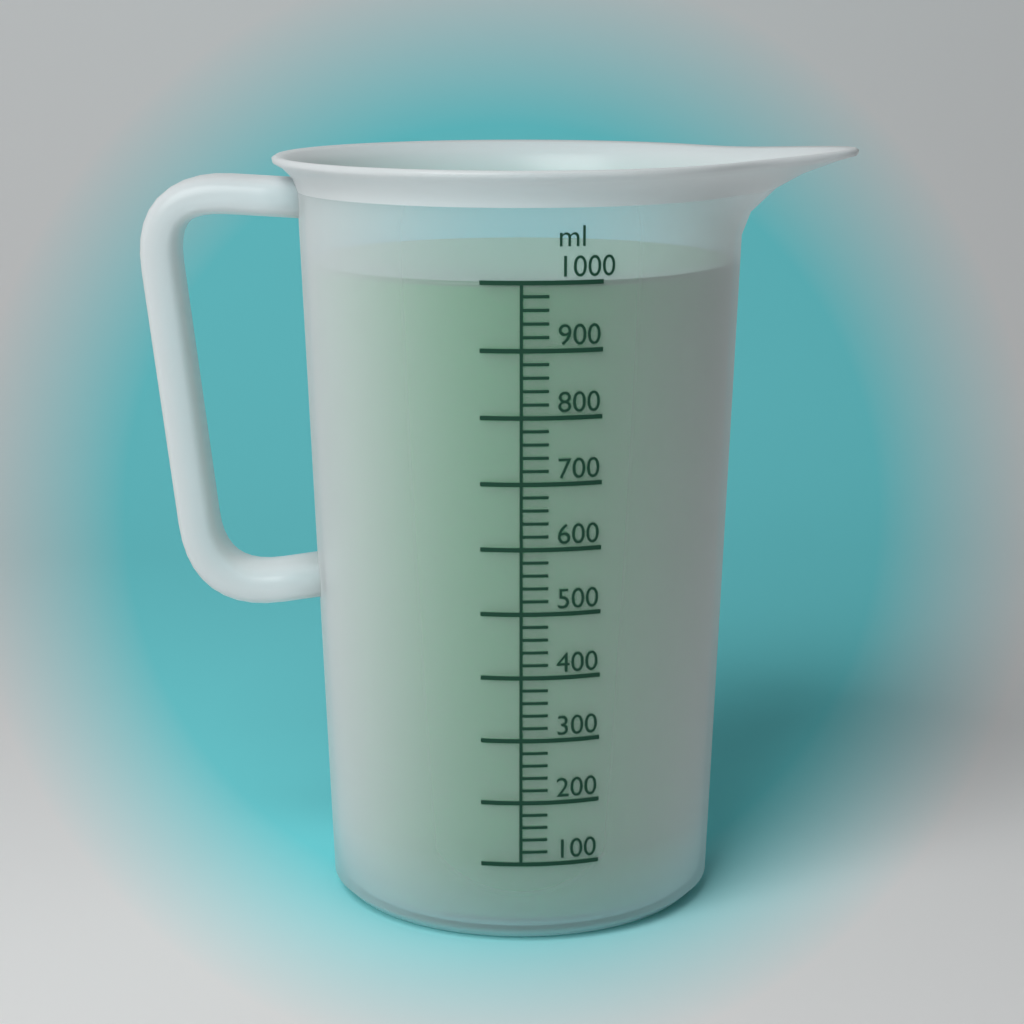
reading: 1000 ml
